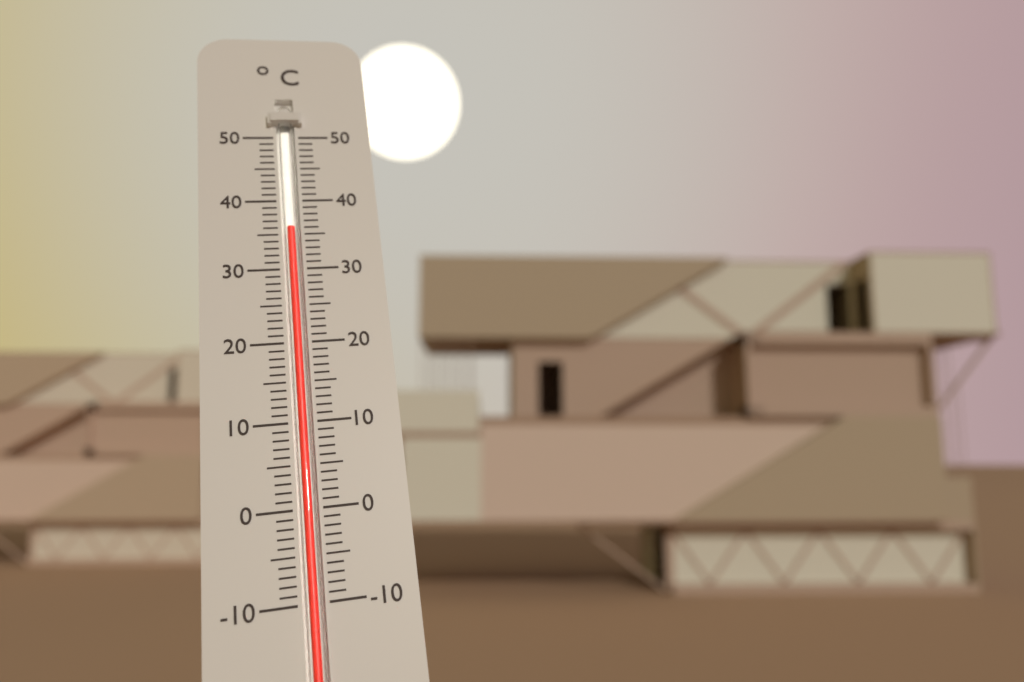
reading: 36 °C
